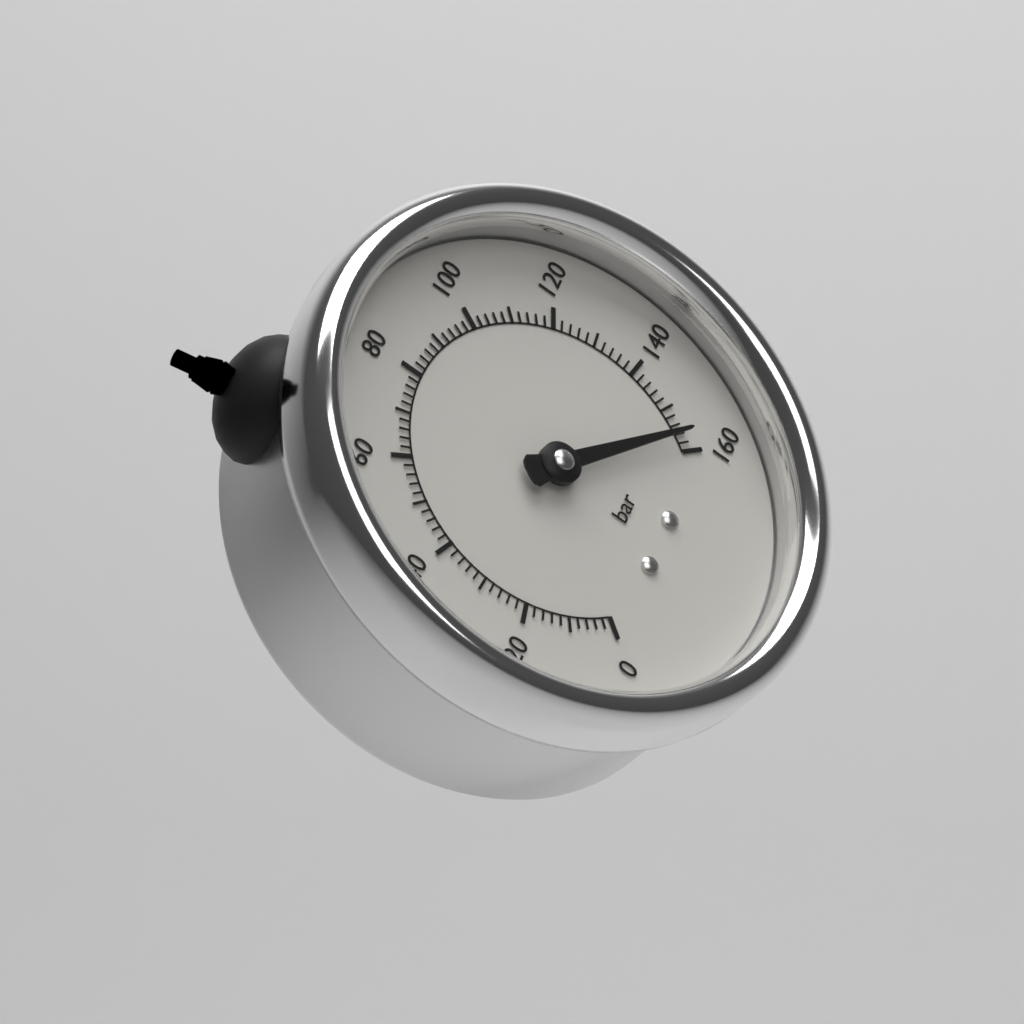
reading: 156 bar
